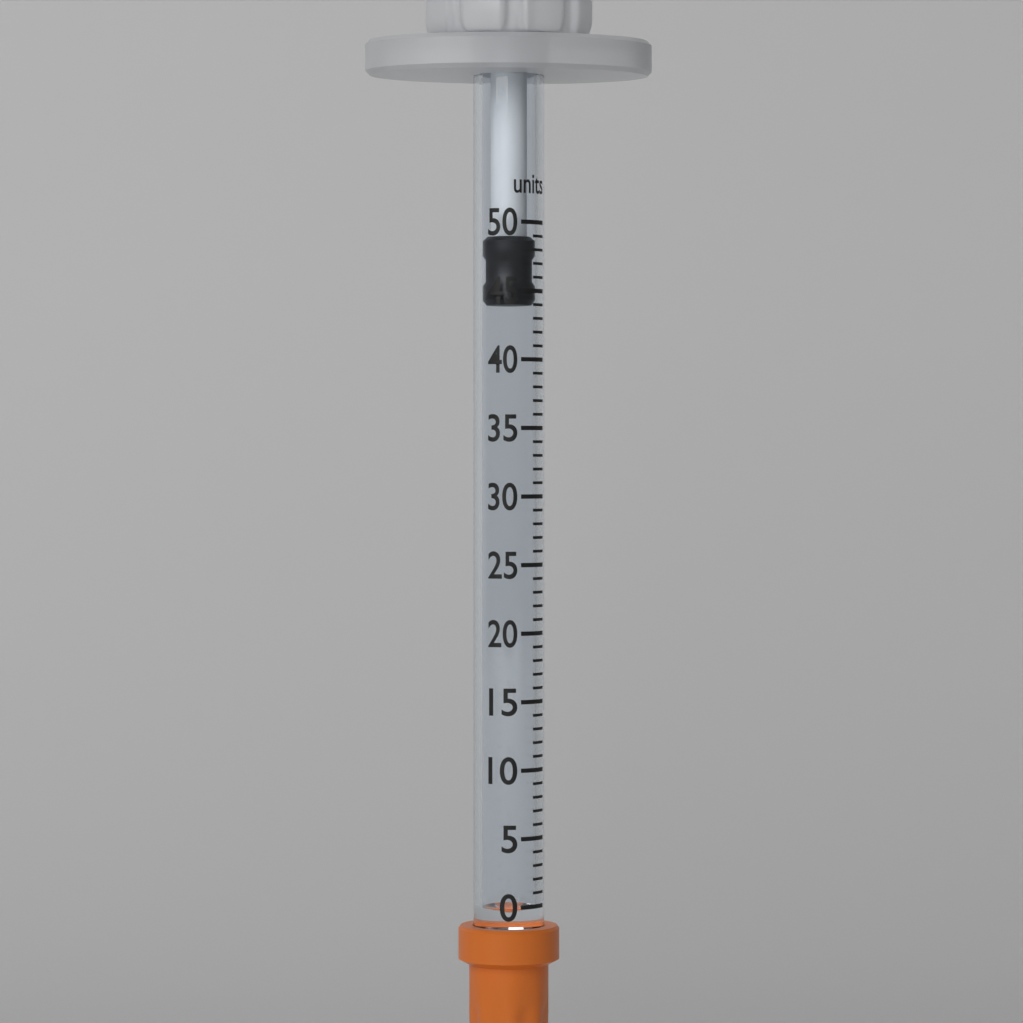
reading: 44 units
